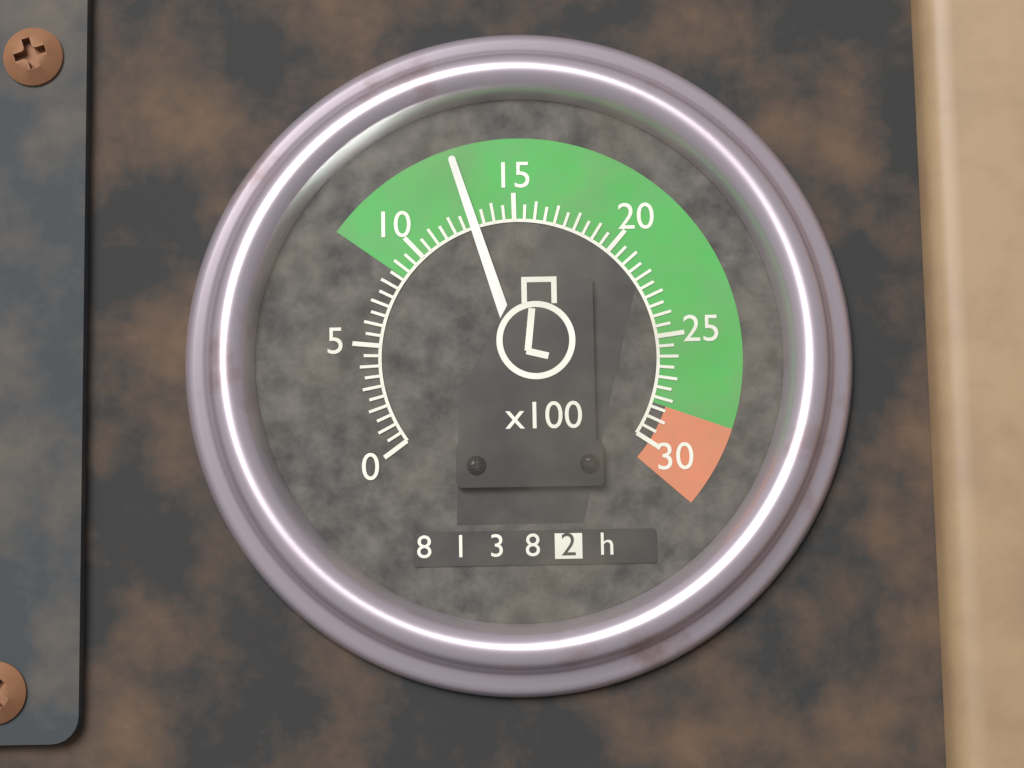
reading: 13.0 x100 rpm
